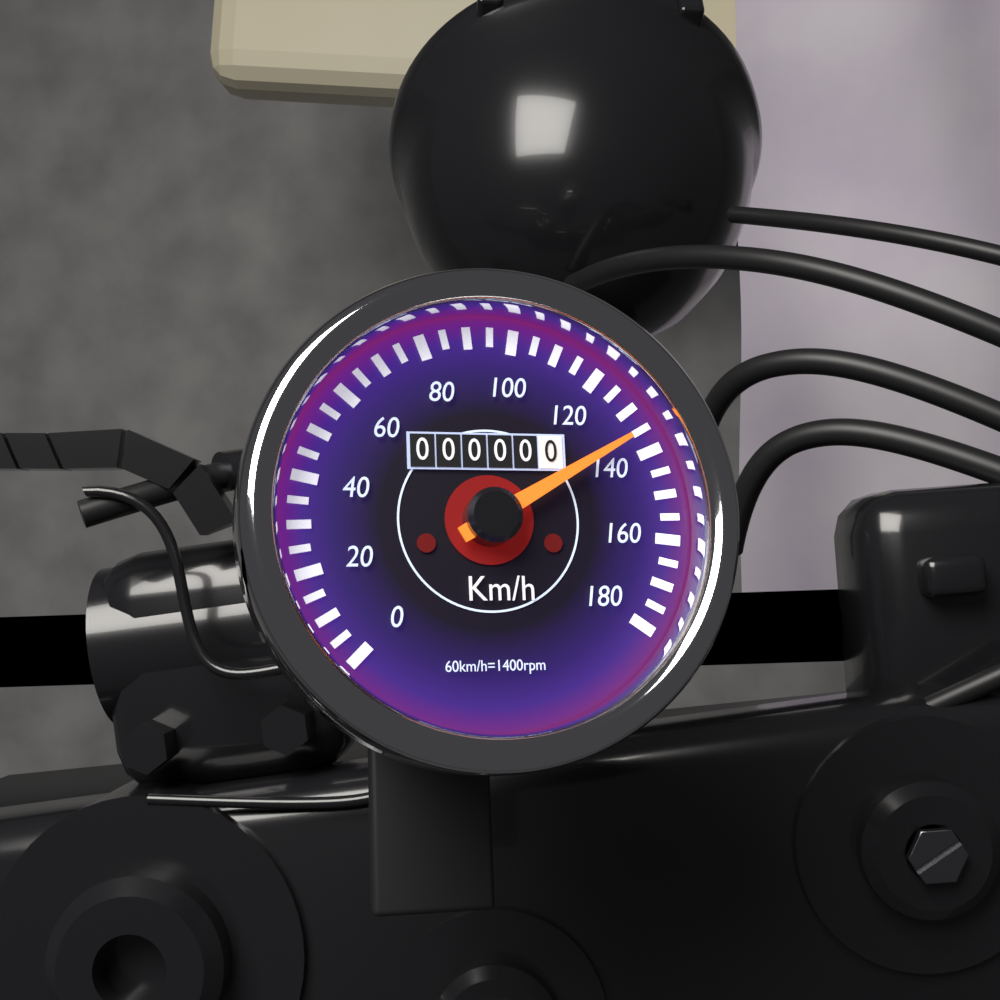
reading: 135 km/h
